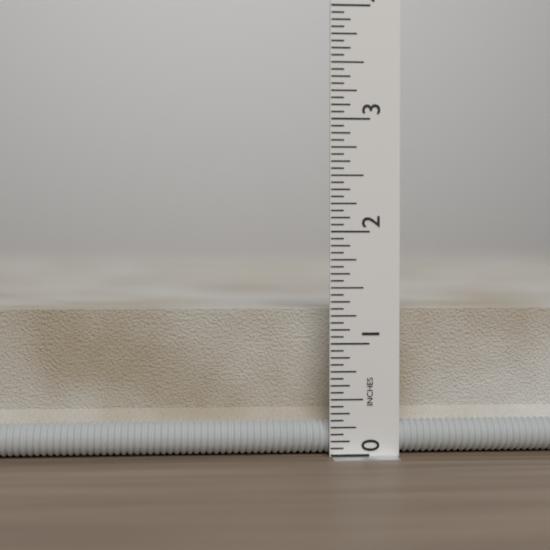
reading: 1.4375 in
